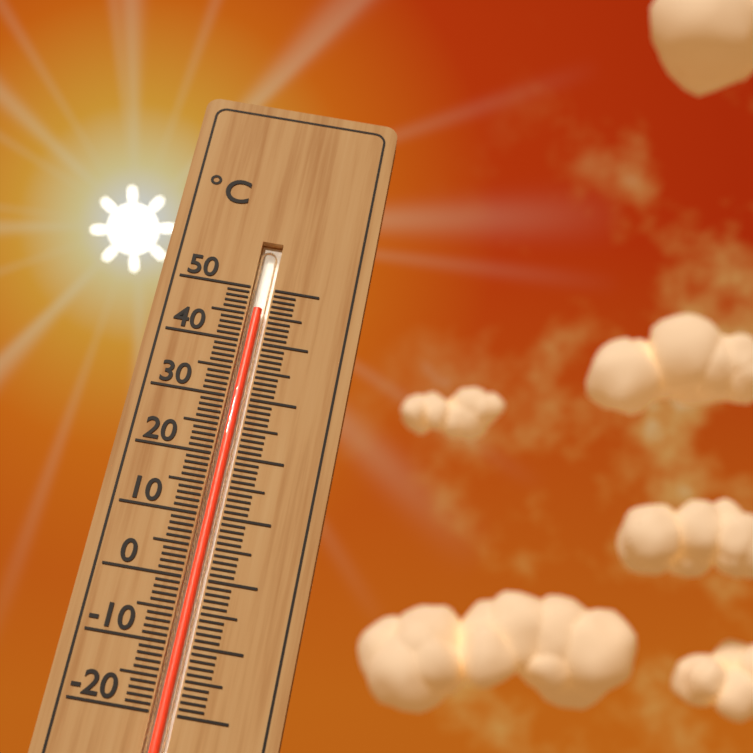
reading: 46 °C
